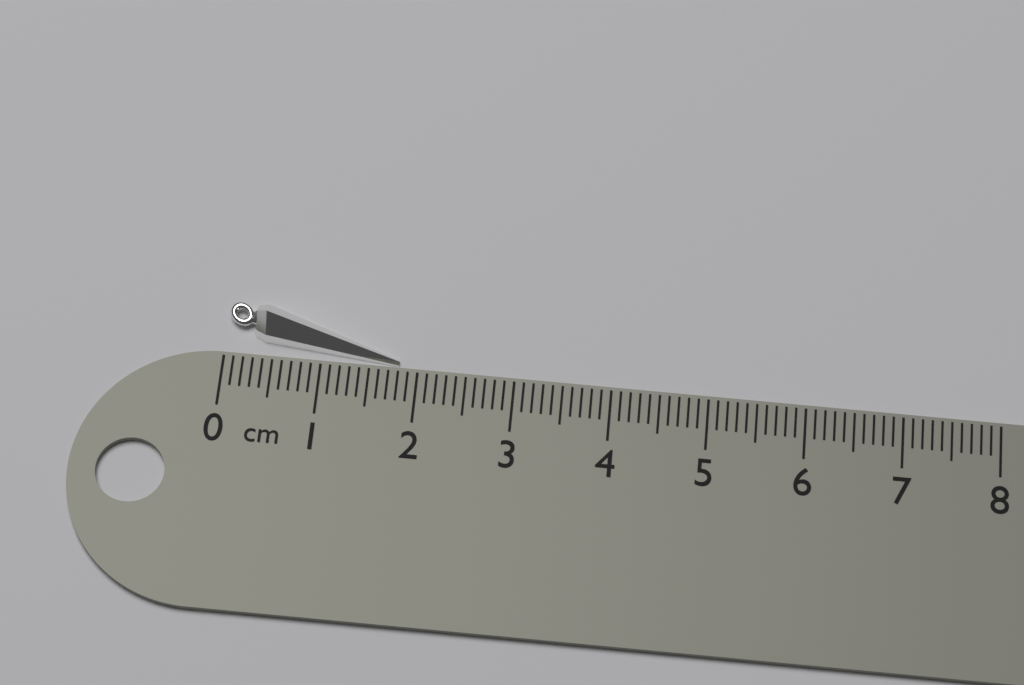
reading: 1.8 cm
